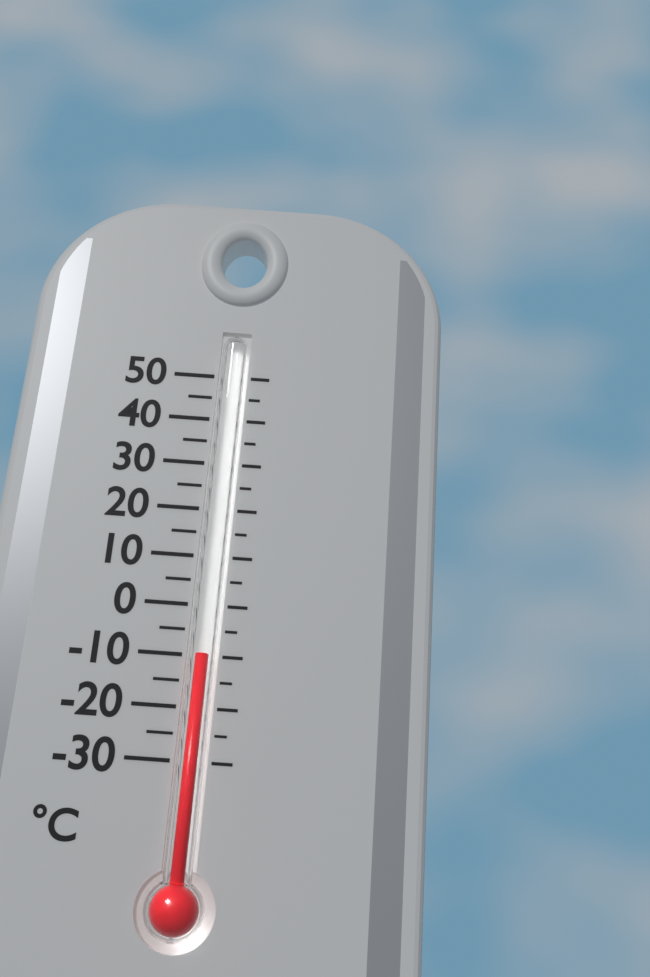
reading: -10 °C
